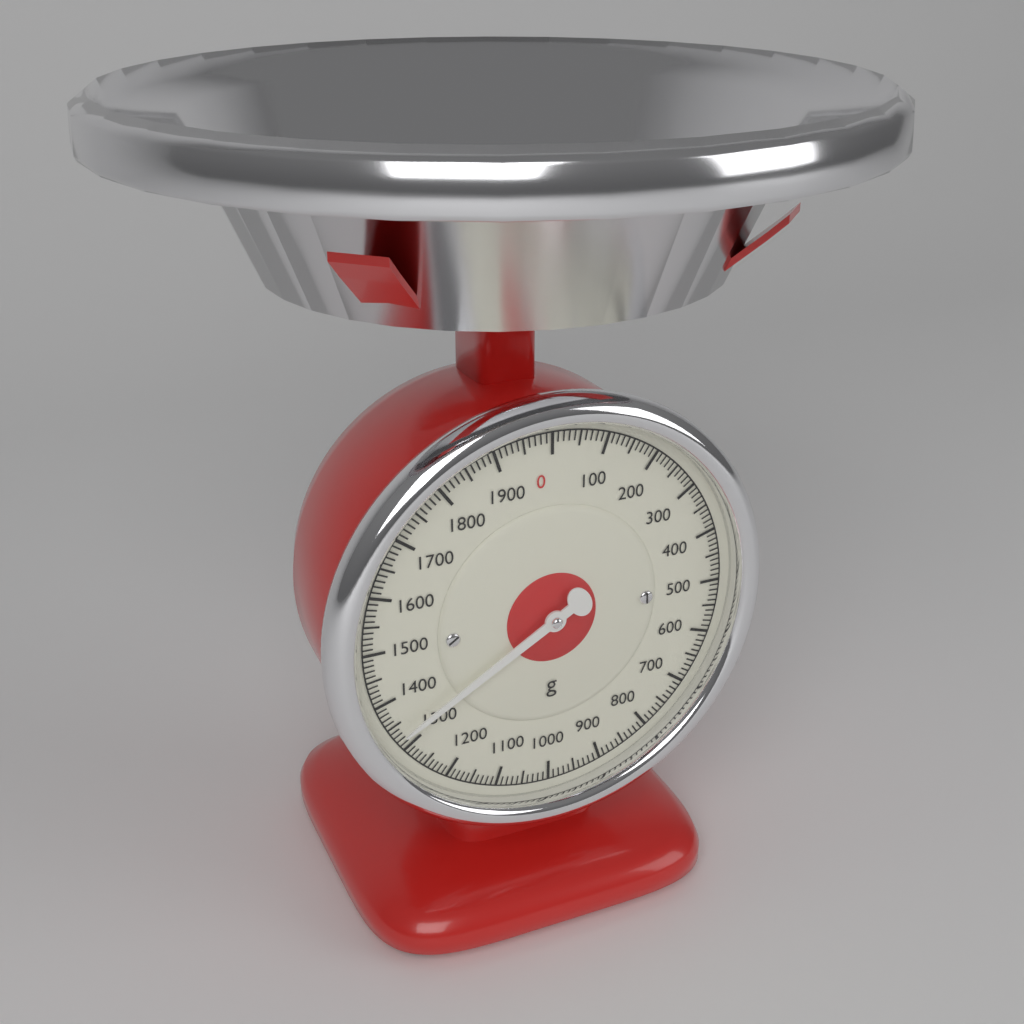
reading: 1330 g
